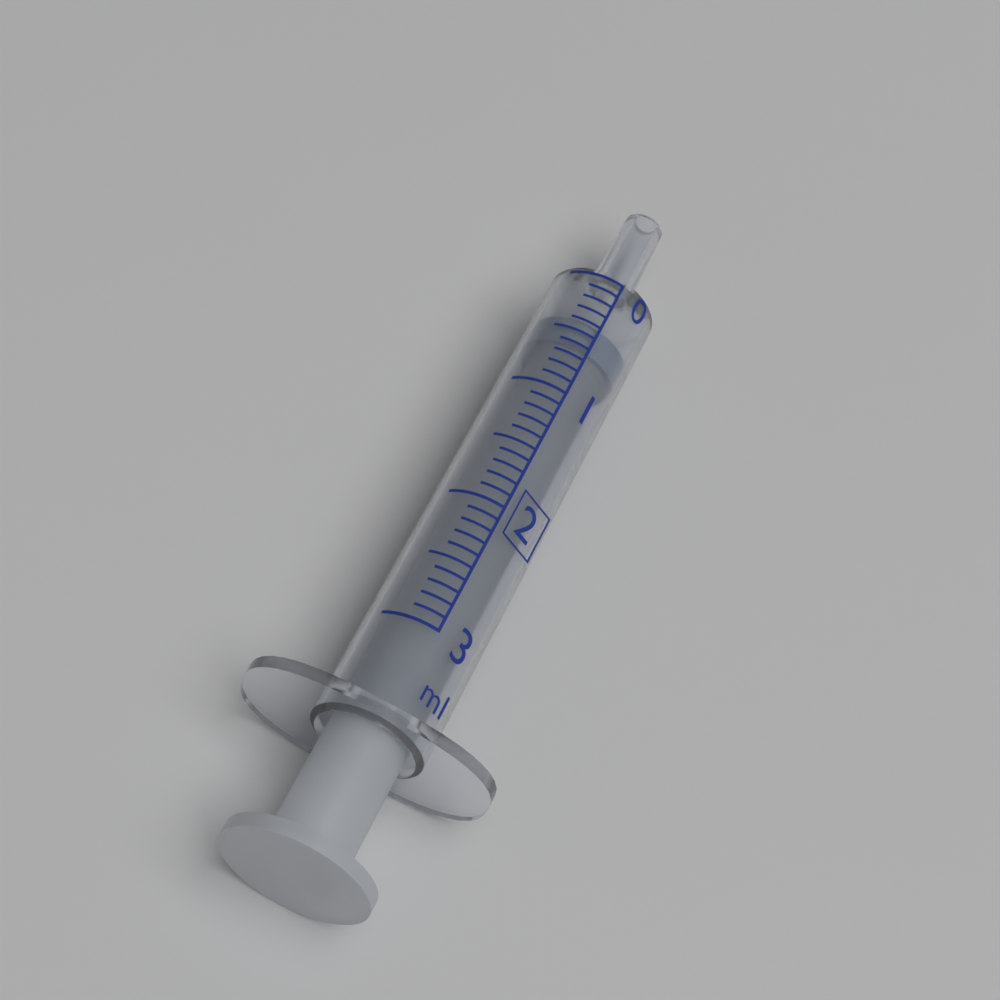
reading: 0.4 ml
